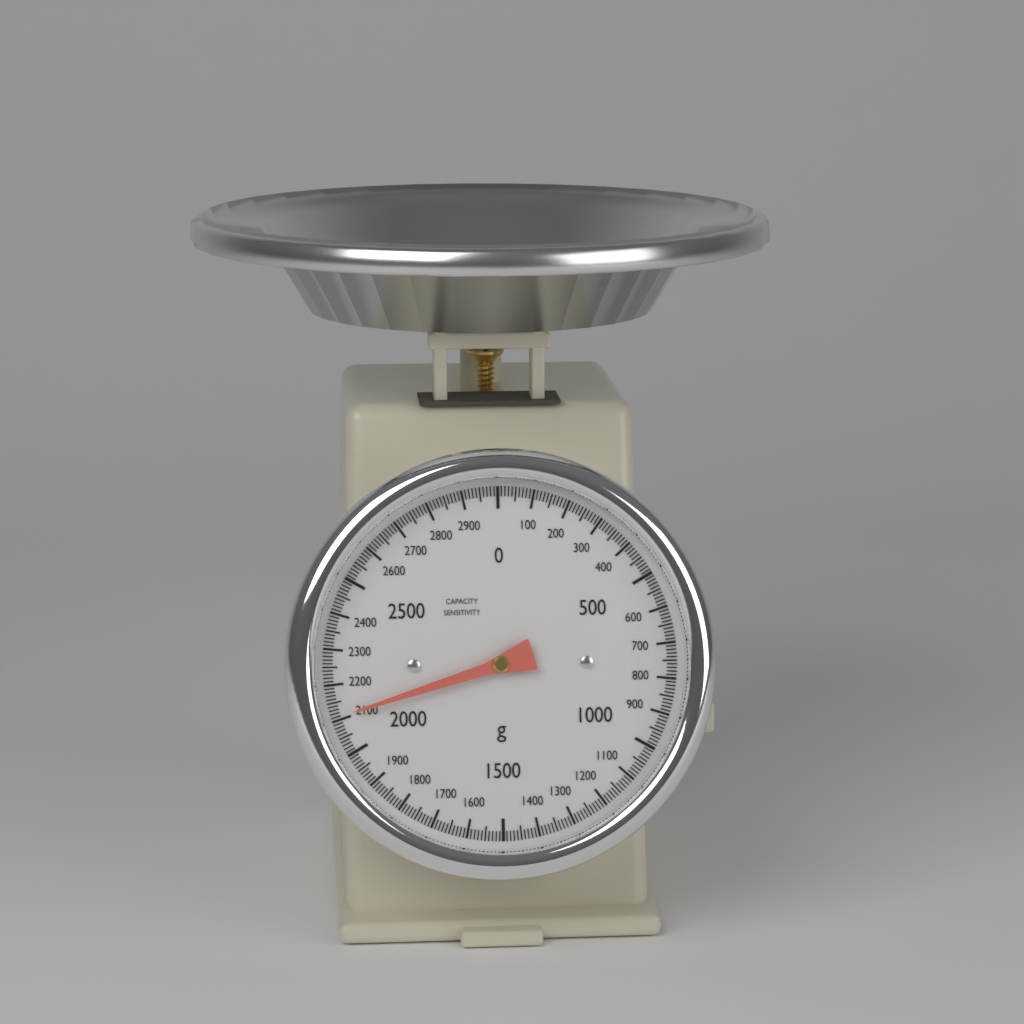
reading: 2110 g
